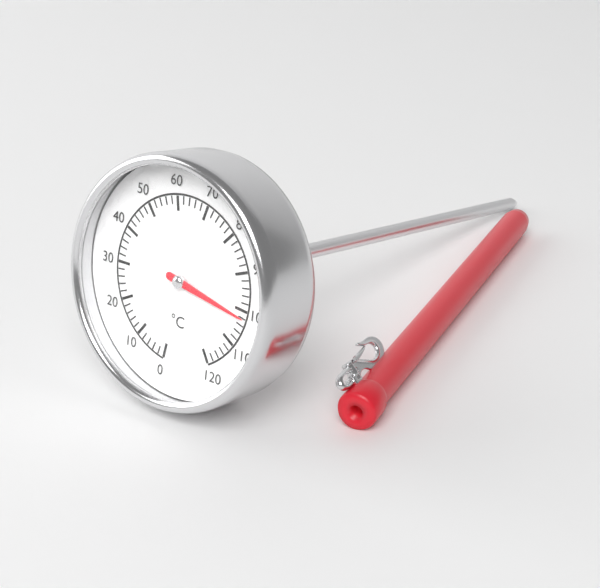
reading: 102 °C
